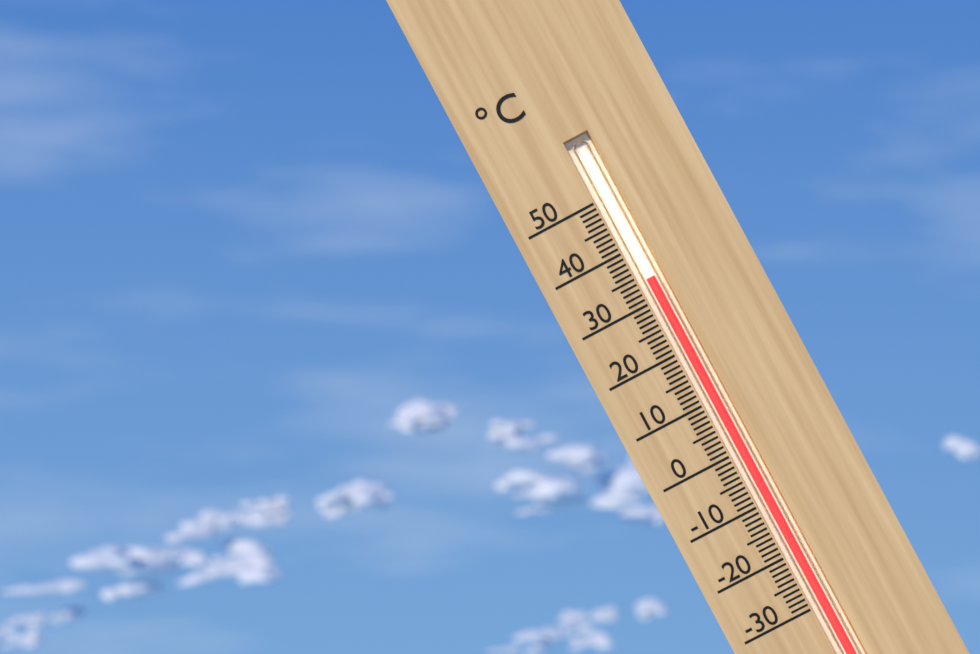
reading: 34 °C
